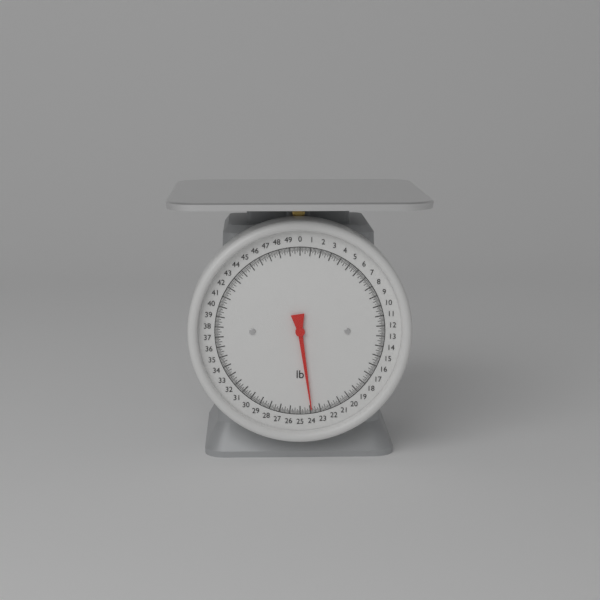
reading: 23.875 lb
